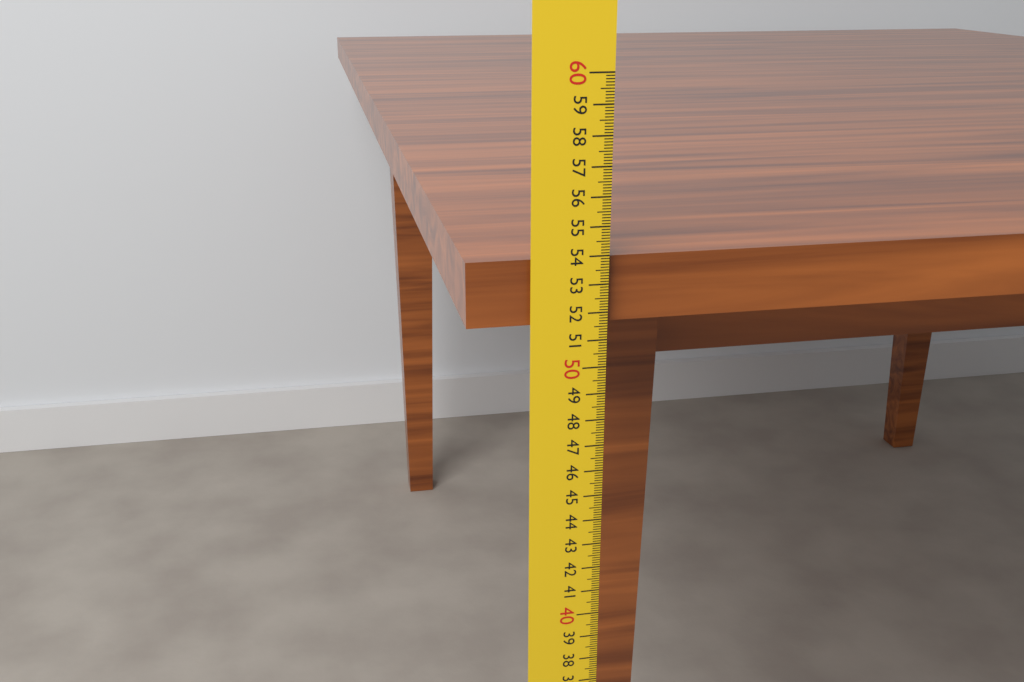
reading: 53.9 cm
